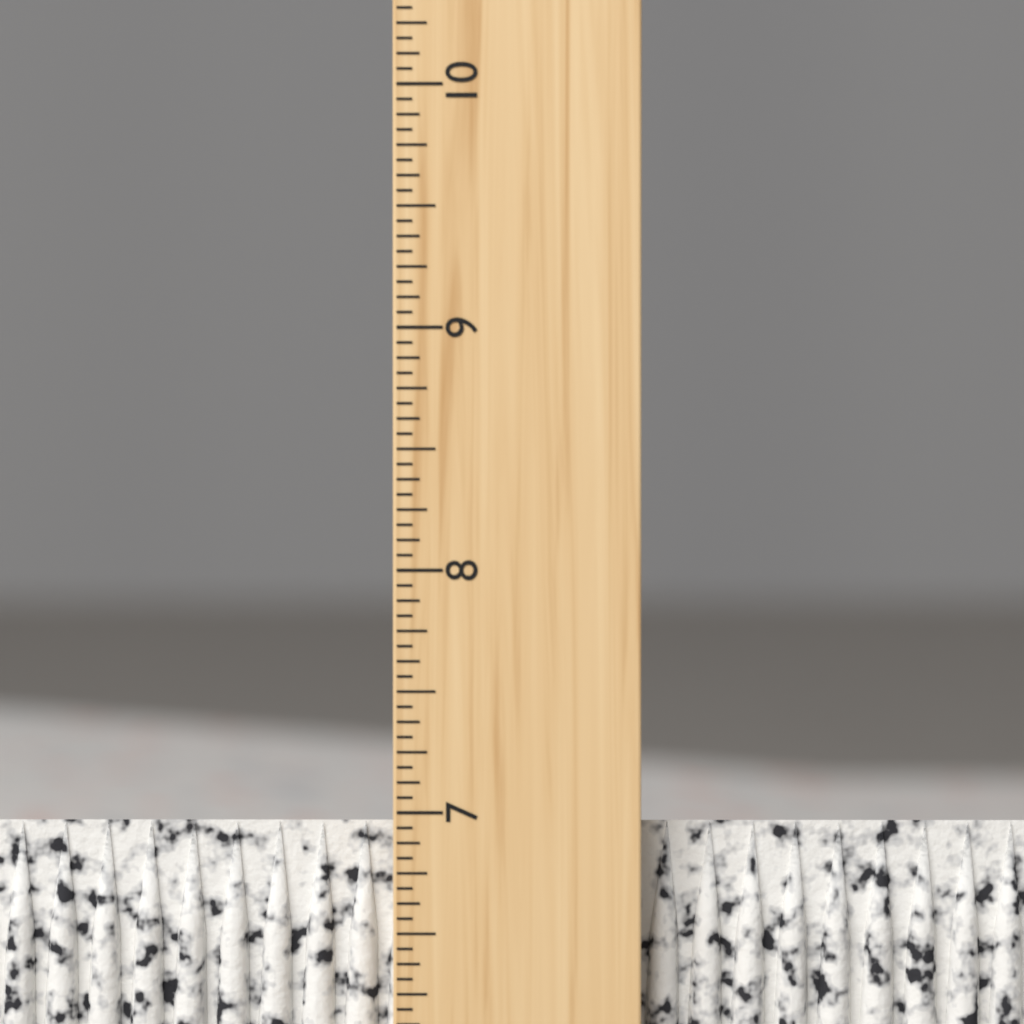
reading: 6.9375 inch
